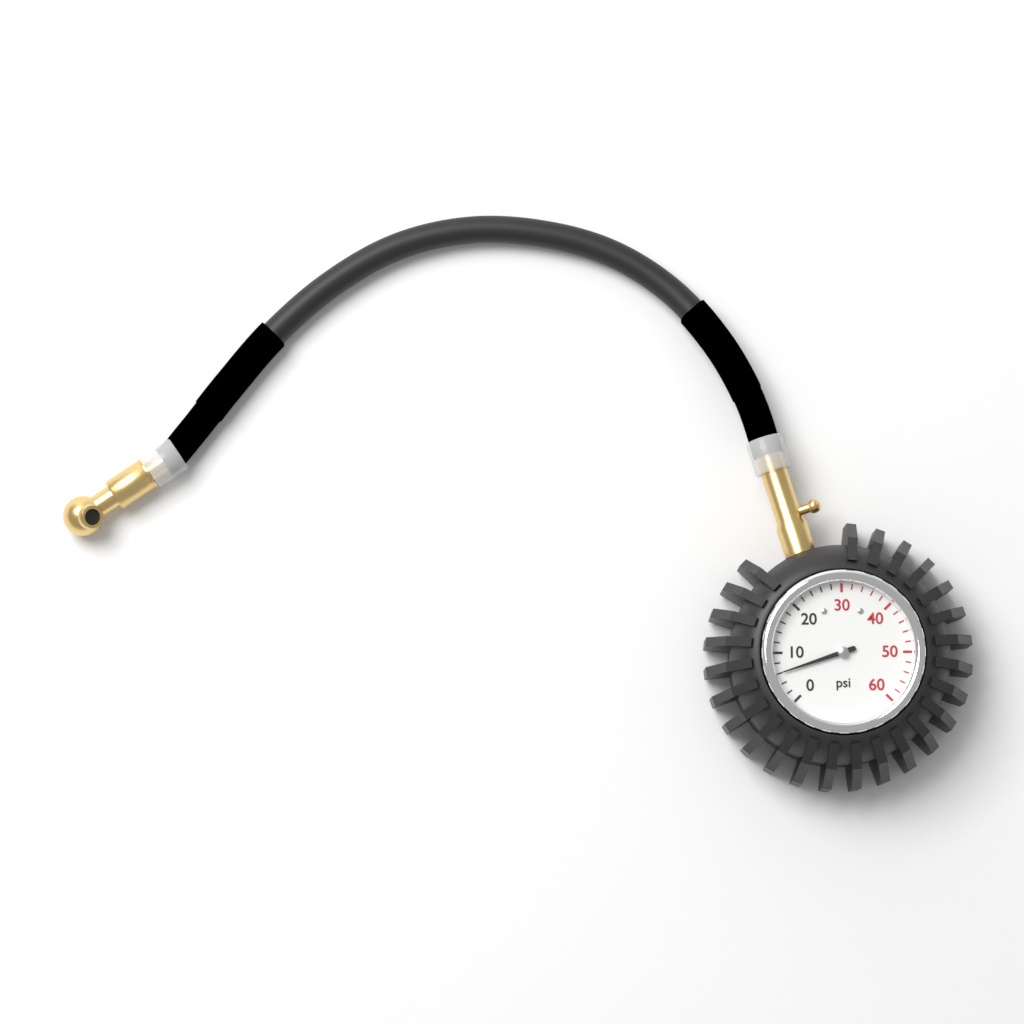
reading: 6 psi
